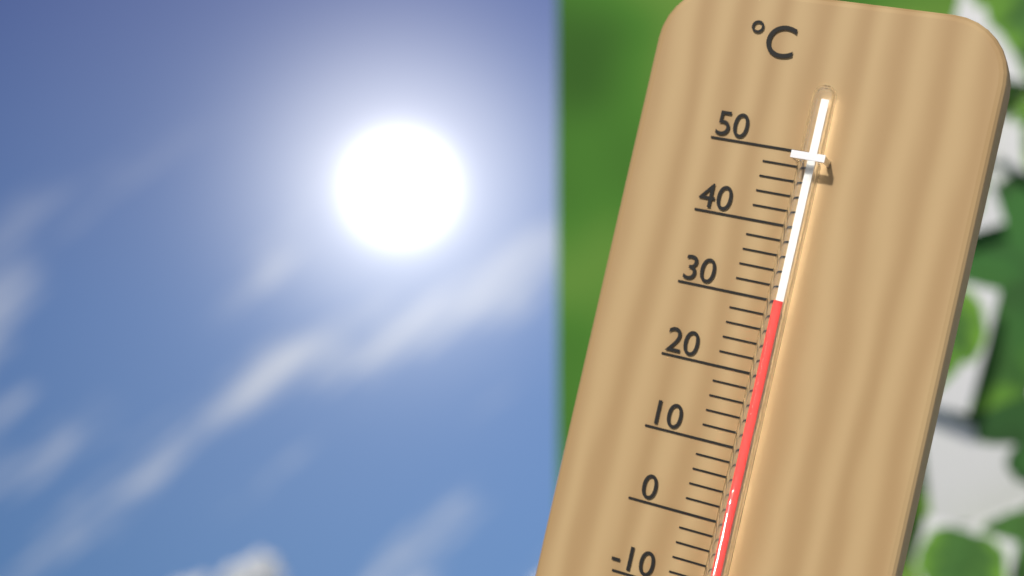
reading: 30 °C
